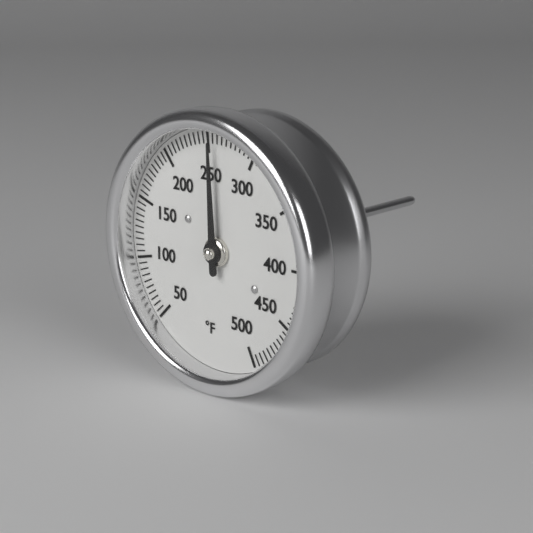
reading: 255 °F
